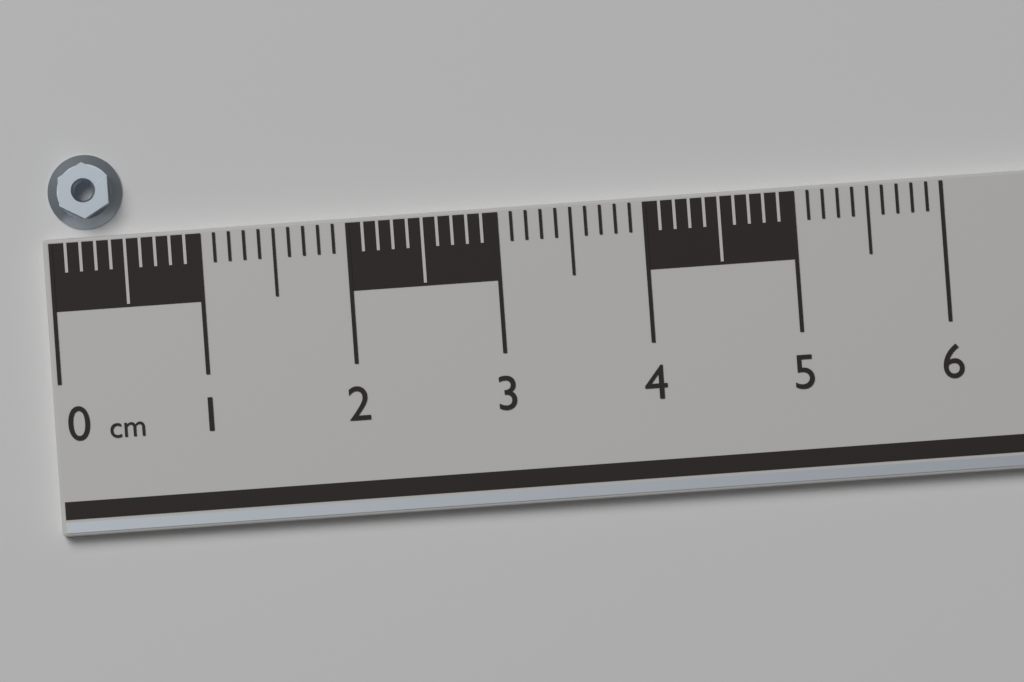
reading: 0.5 cm
